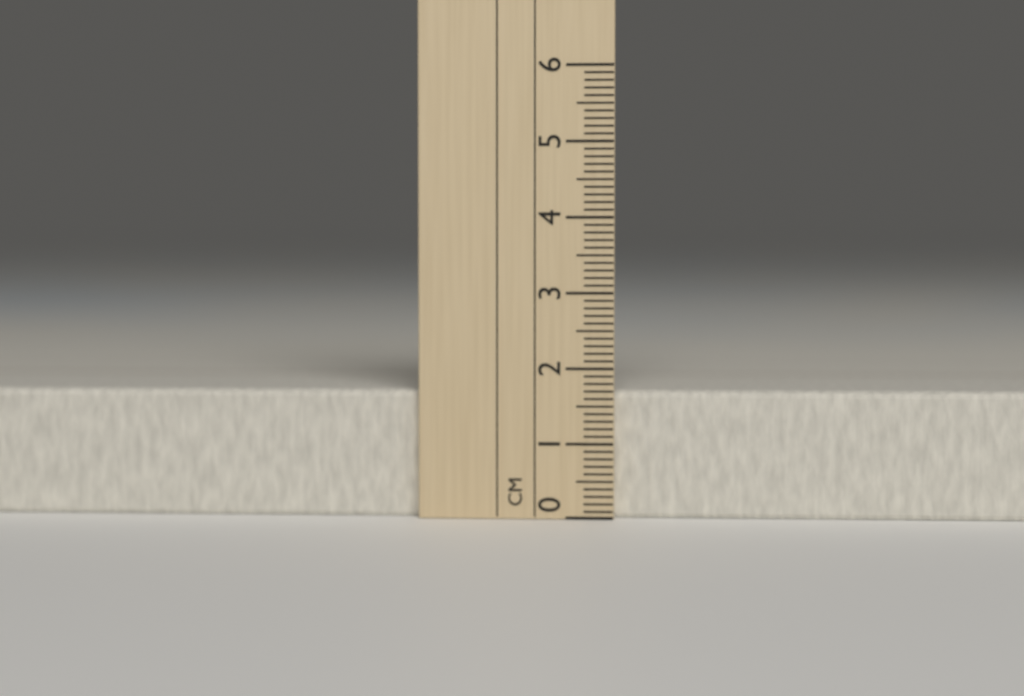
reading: 1.7 cm
